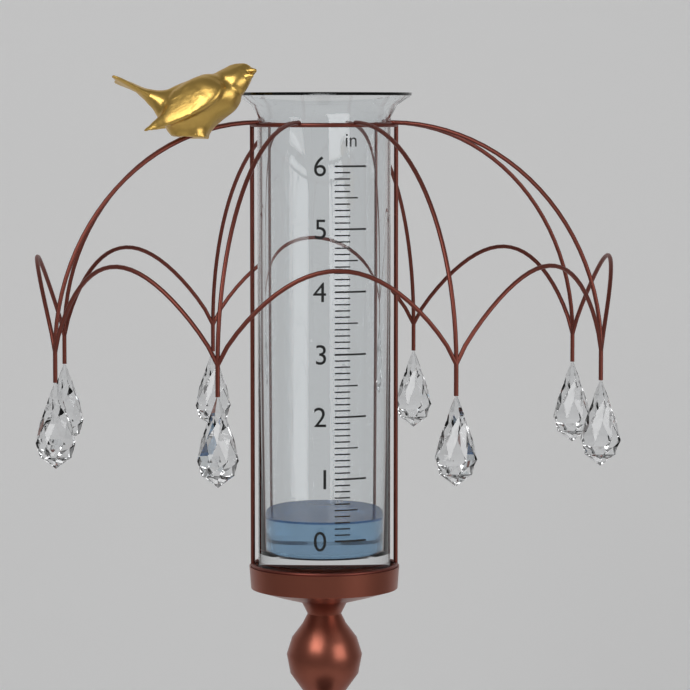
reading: 0.3 in
